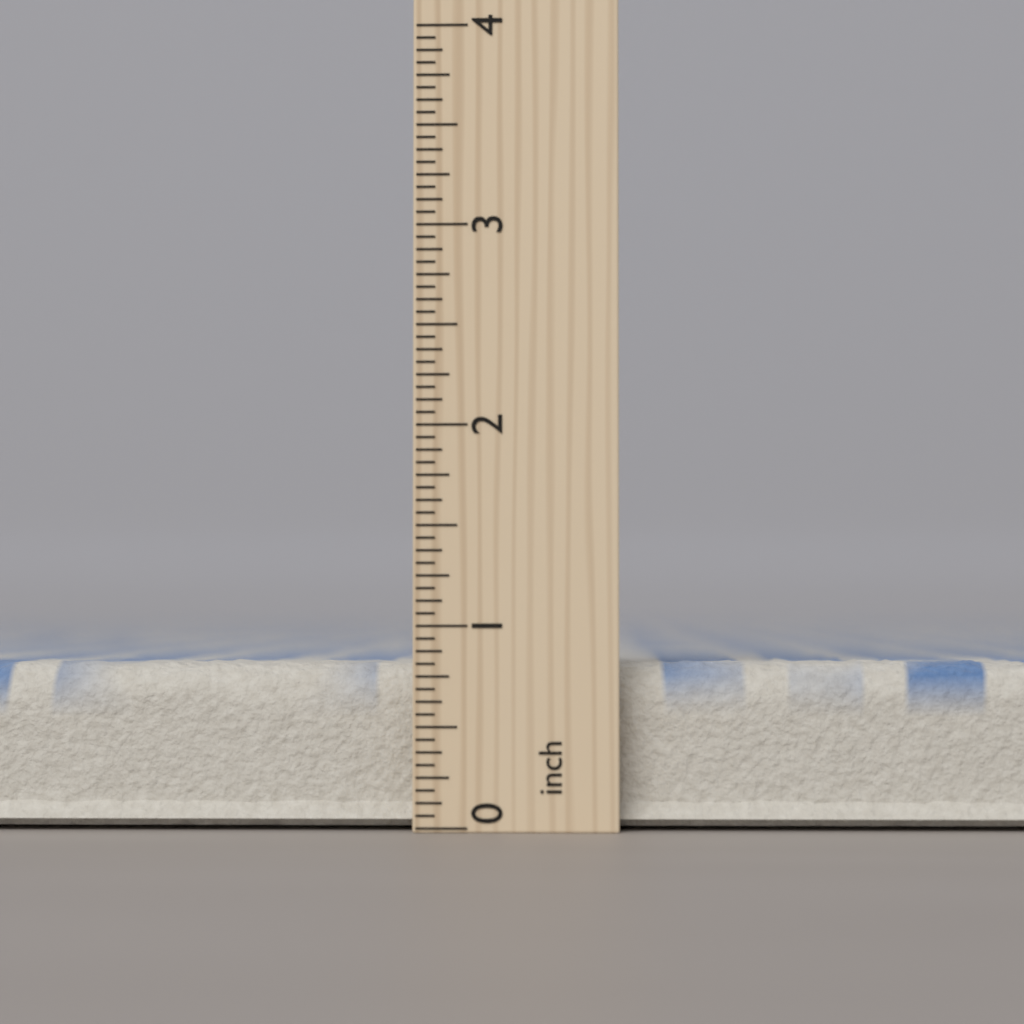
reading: 0.8750 inch
